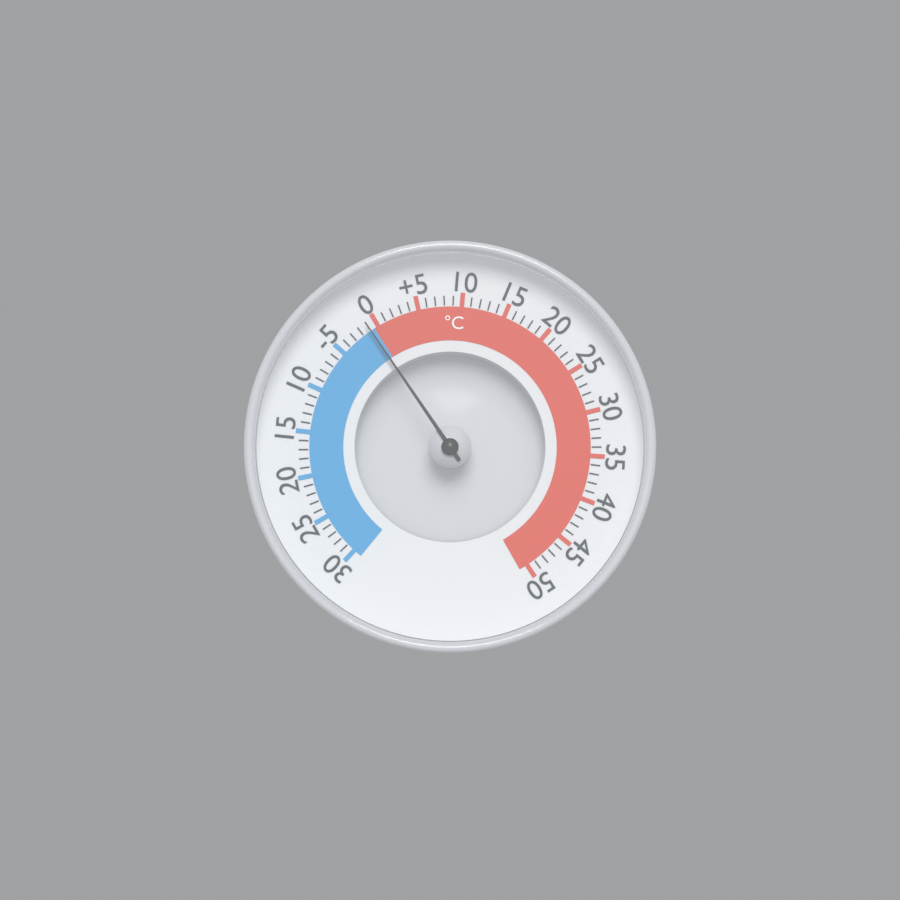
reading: -1 °C
